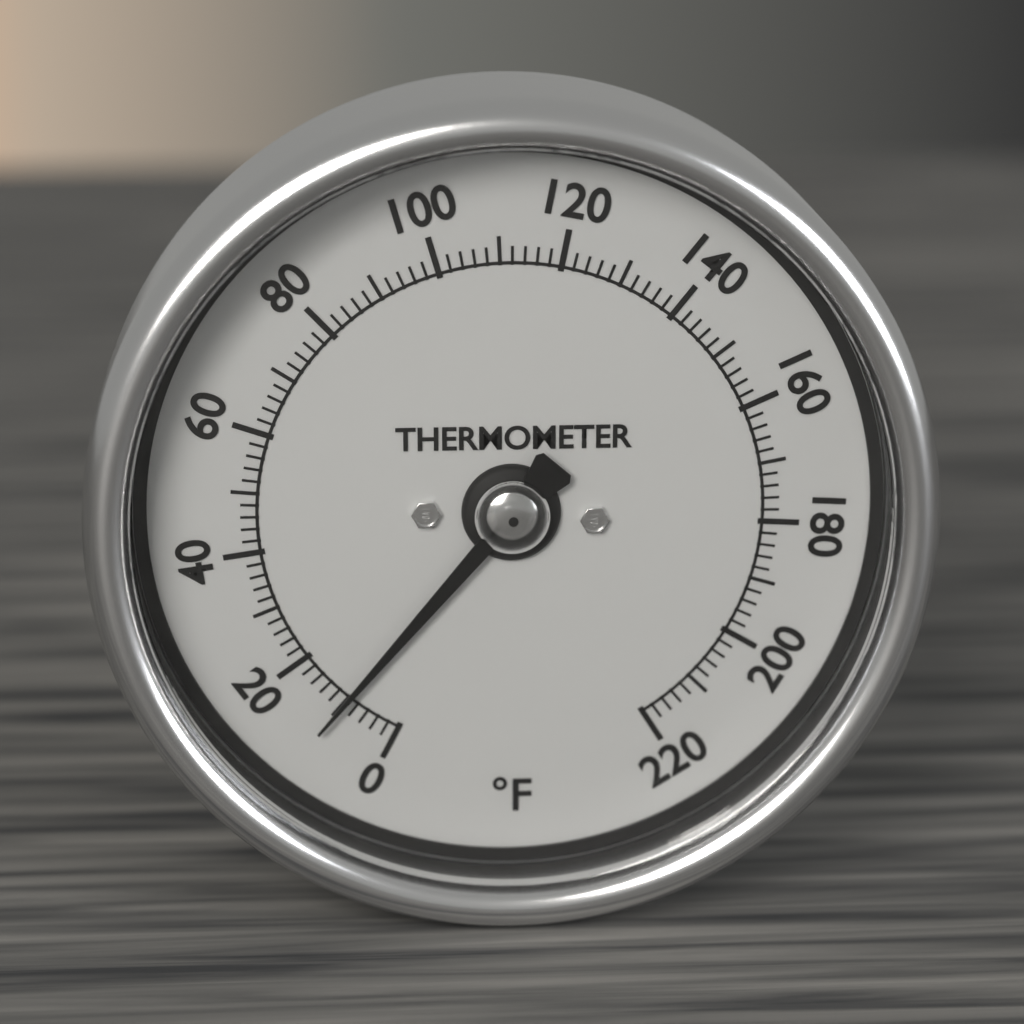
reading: 10 °F
